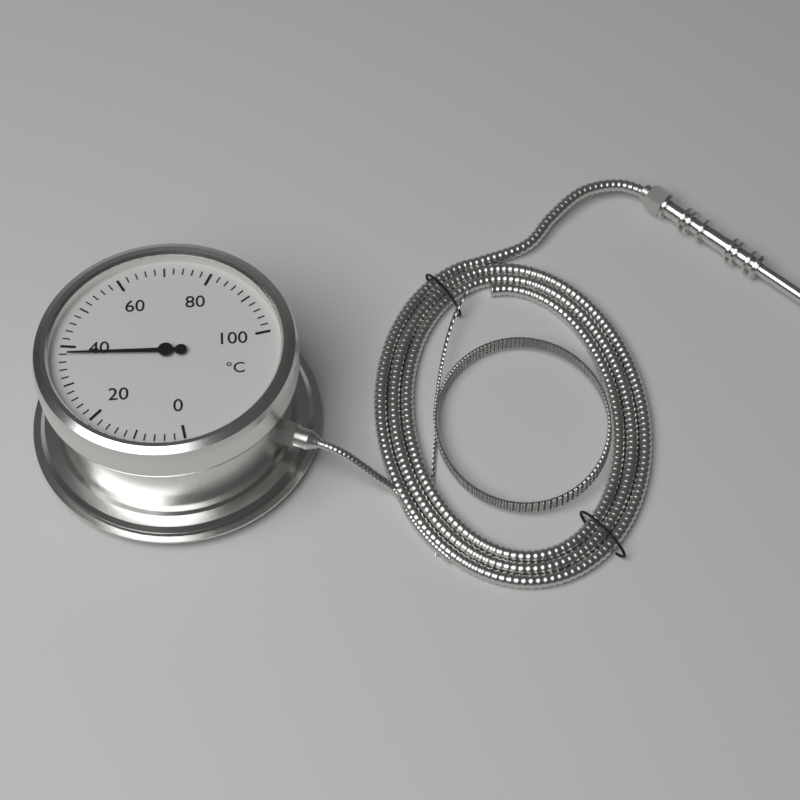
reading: 38 °C
